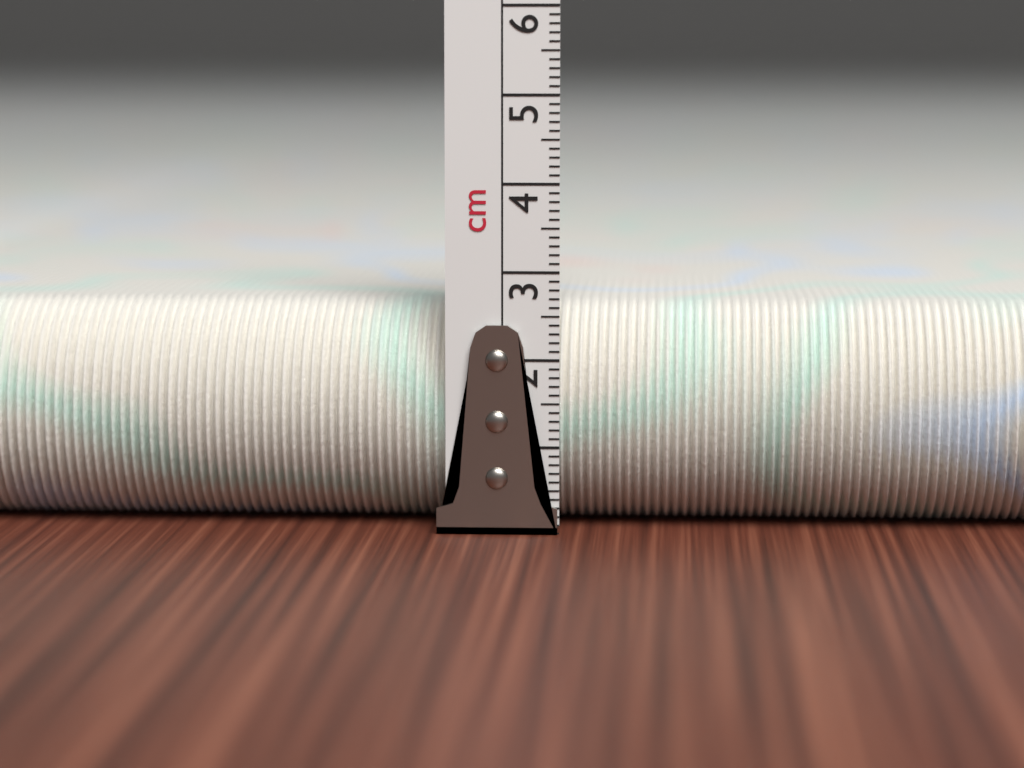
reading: 2.6 cm
